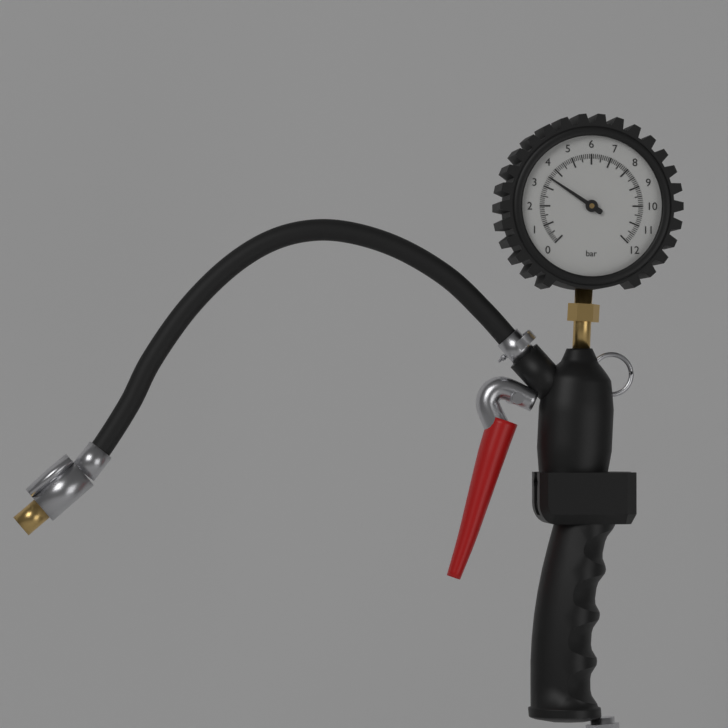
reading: 3.5 bar
